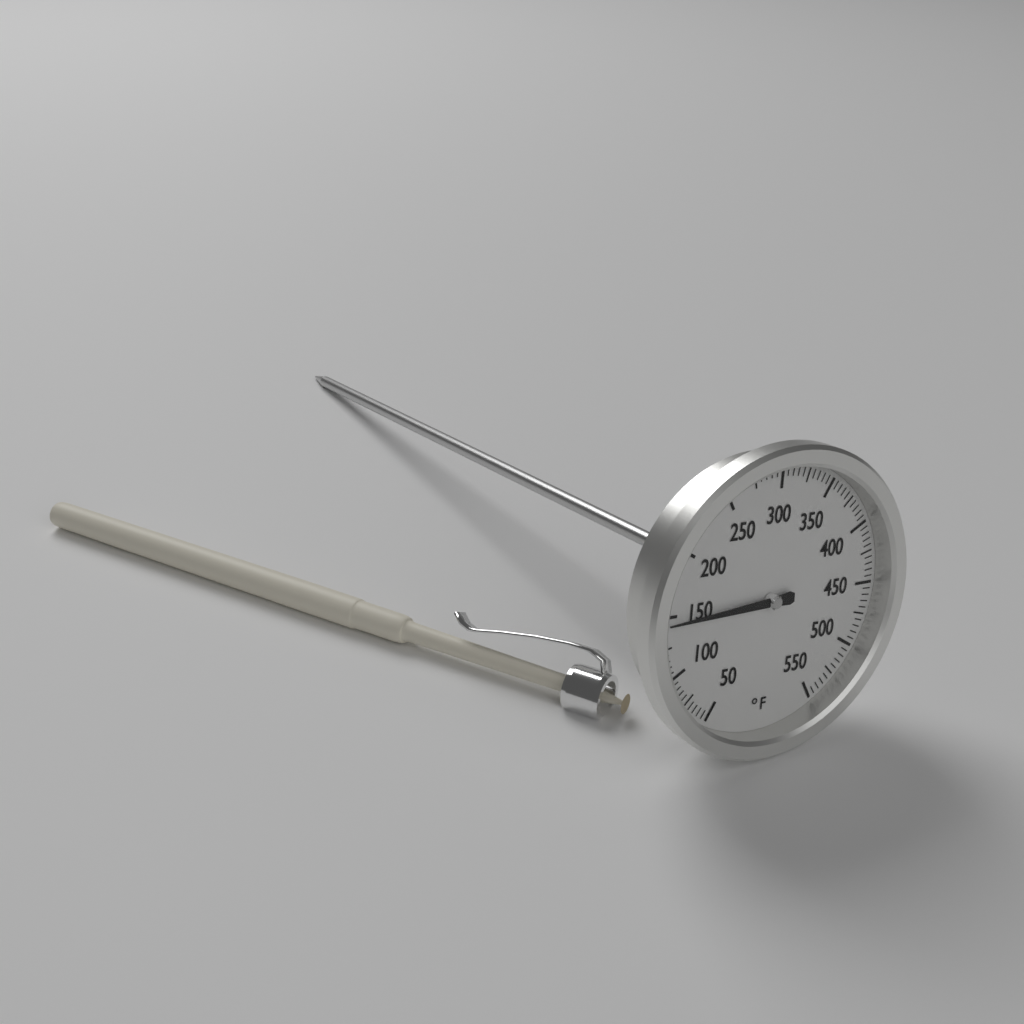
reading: 145 °F
